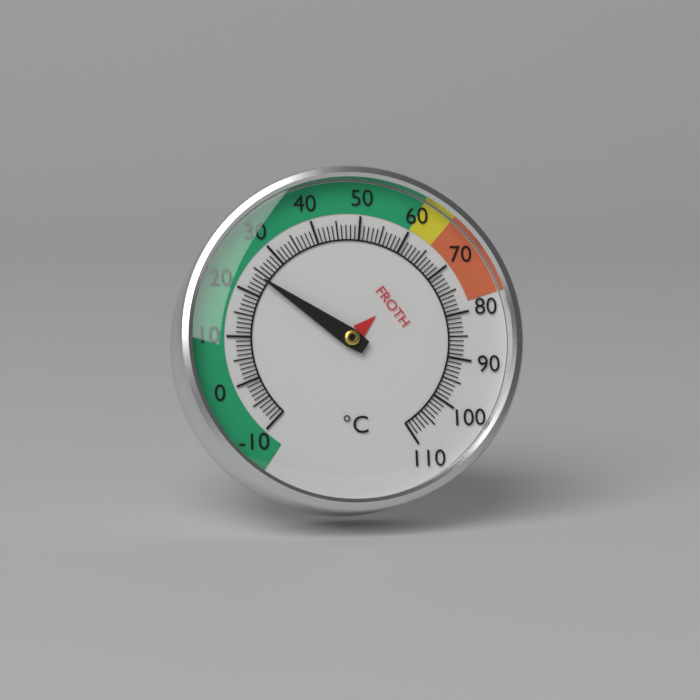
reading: 24 °C
